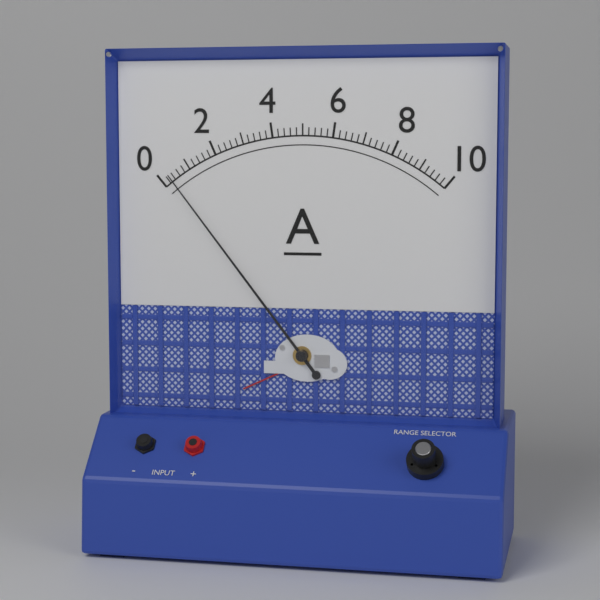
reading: 0.3 A
